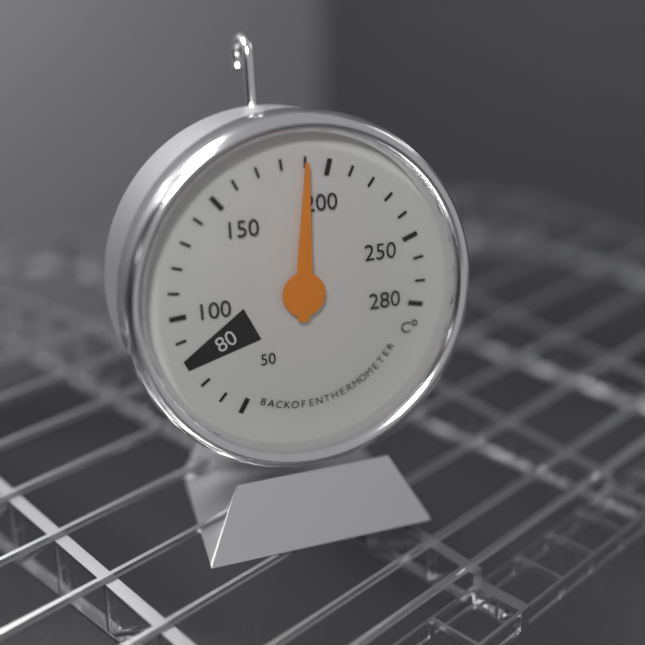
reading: 190 °C
